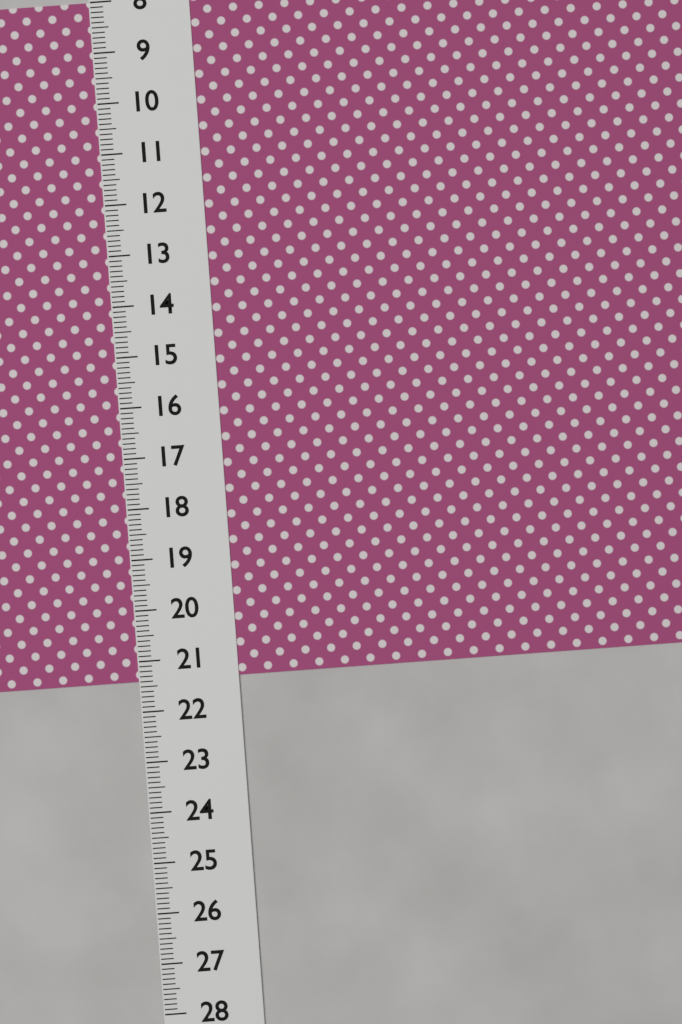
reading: 21.4 (no unit)
